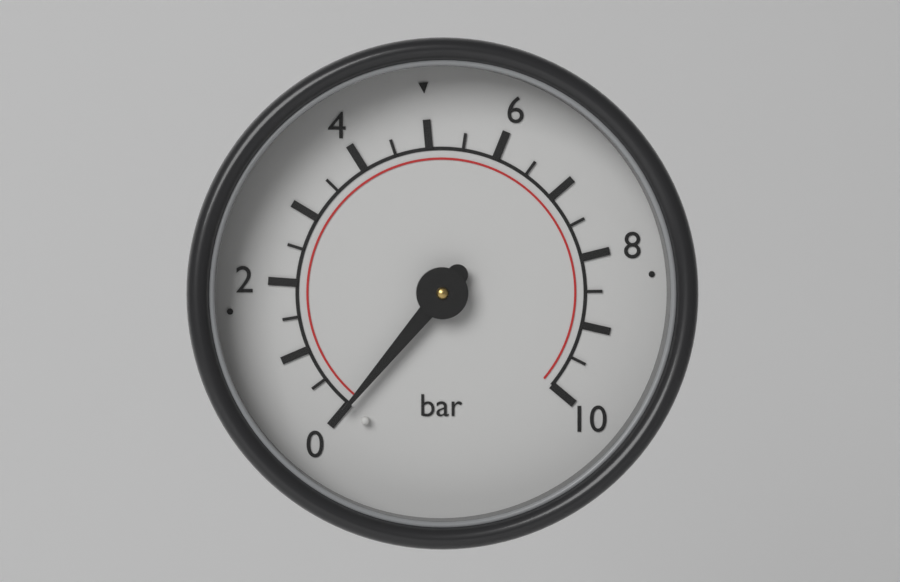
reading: 0.0 bar
